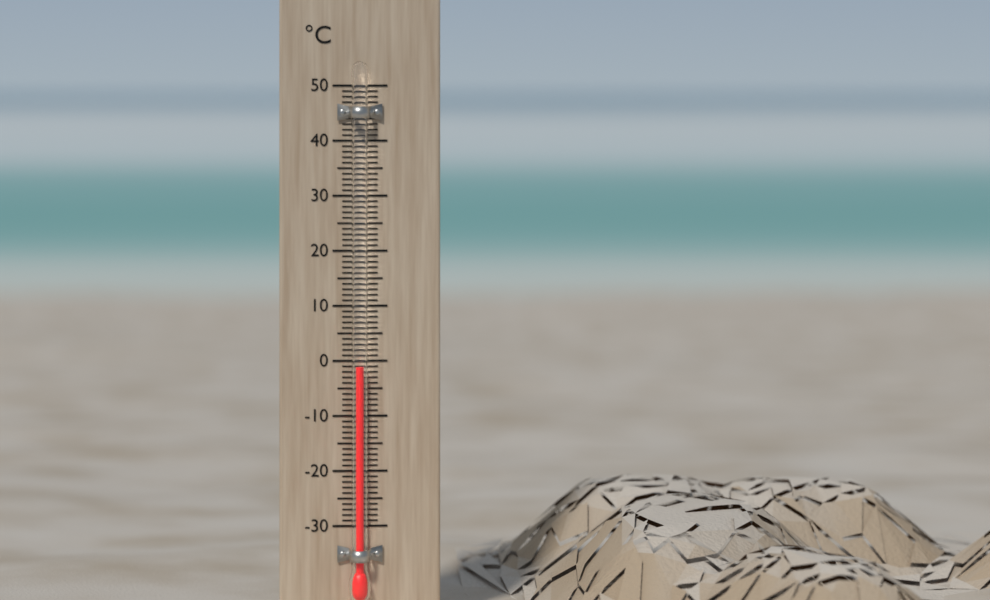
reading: -1 °C
